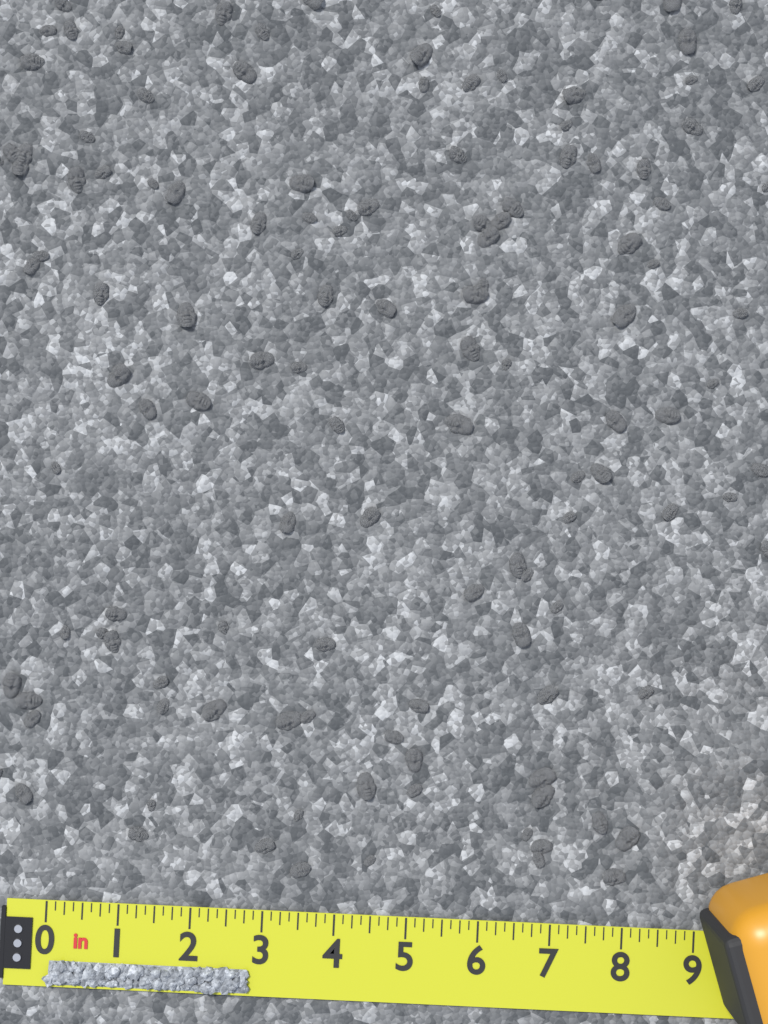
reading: 2.875 in
